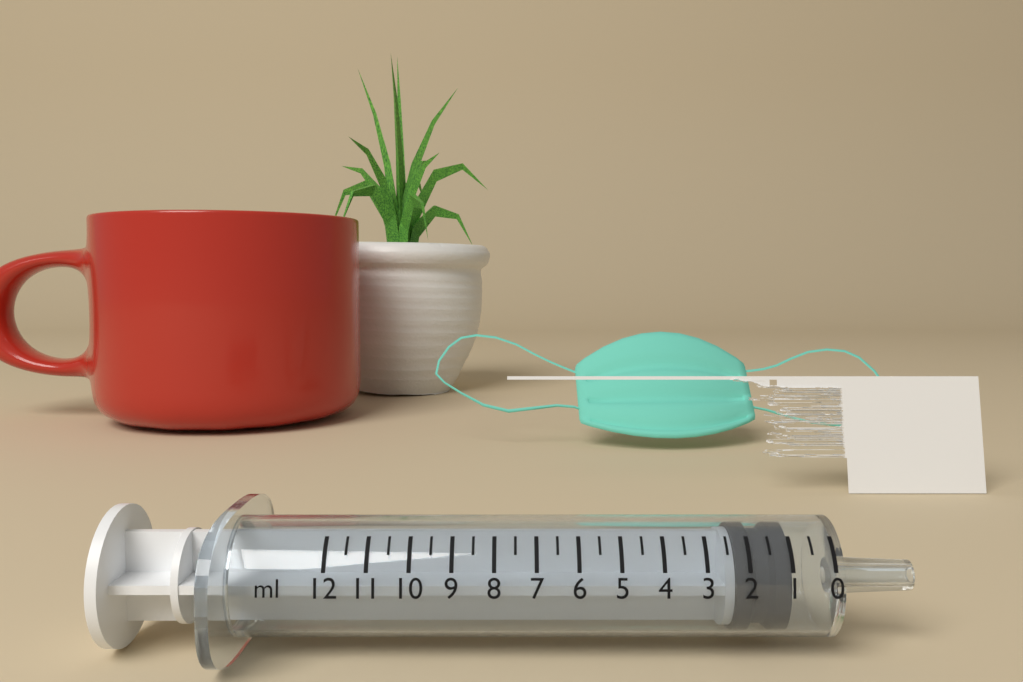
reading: 1.0 ml
